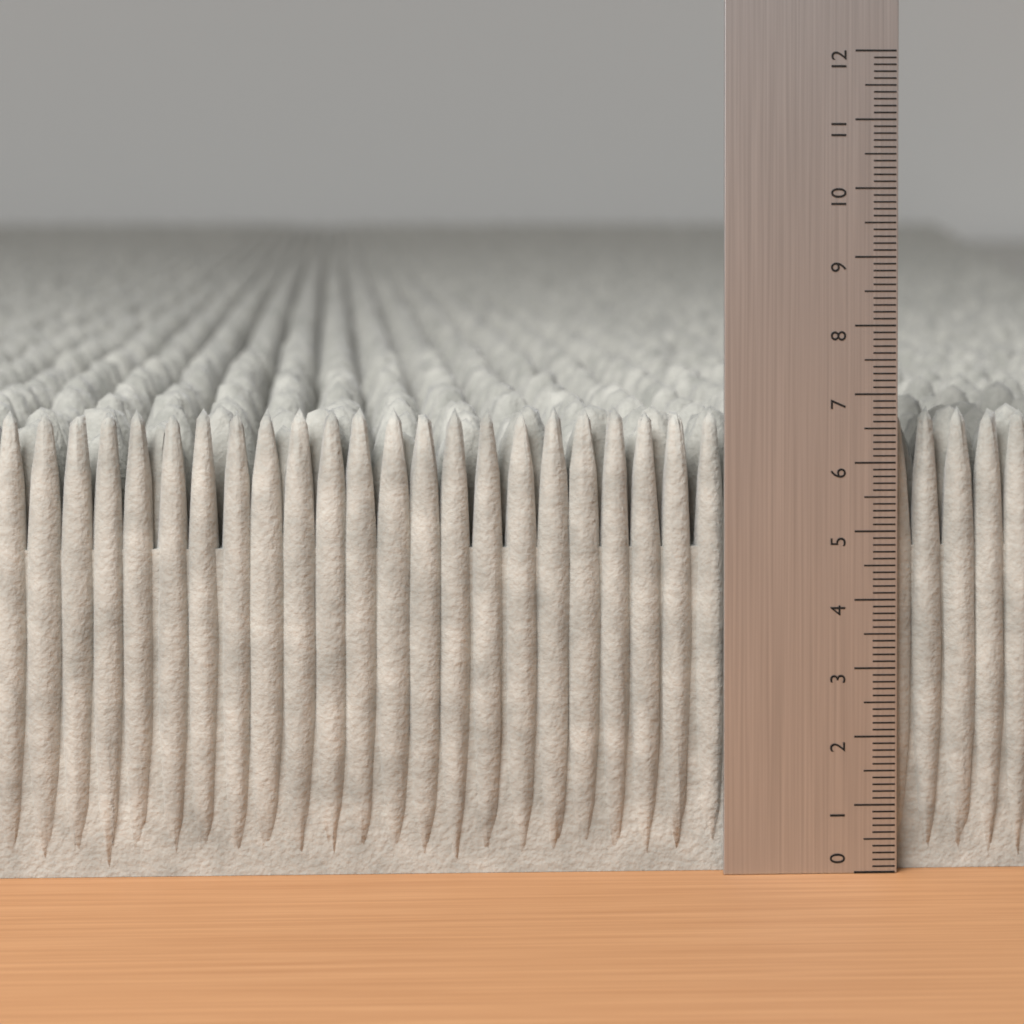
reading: 6.8 (no unit)
